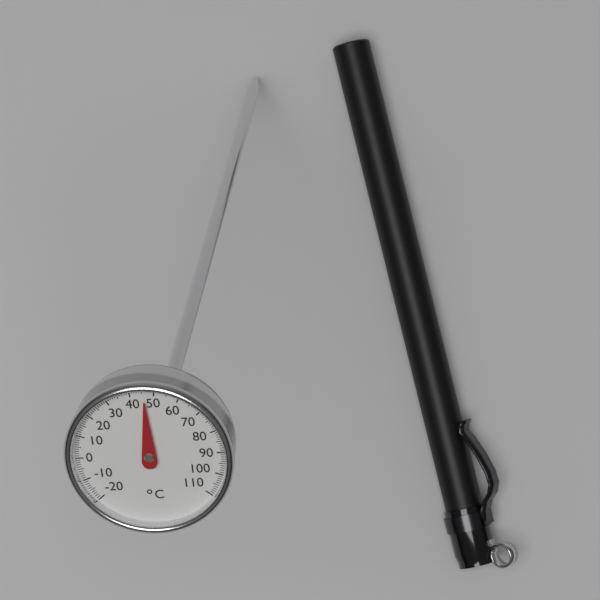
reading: 46 °C
